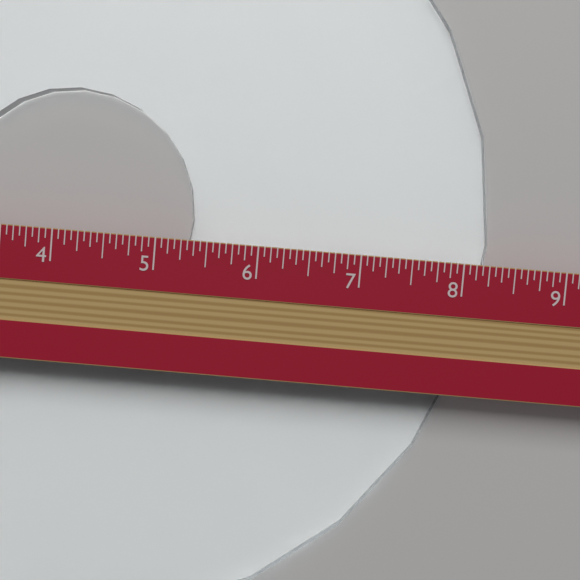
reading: 8.2500 in
